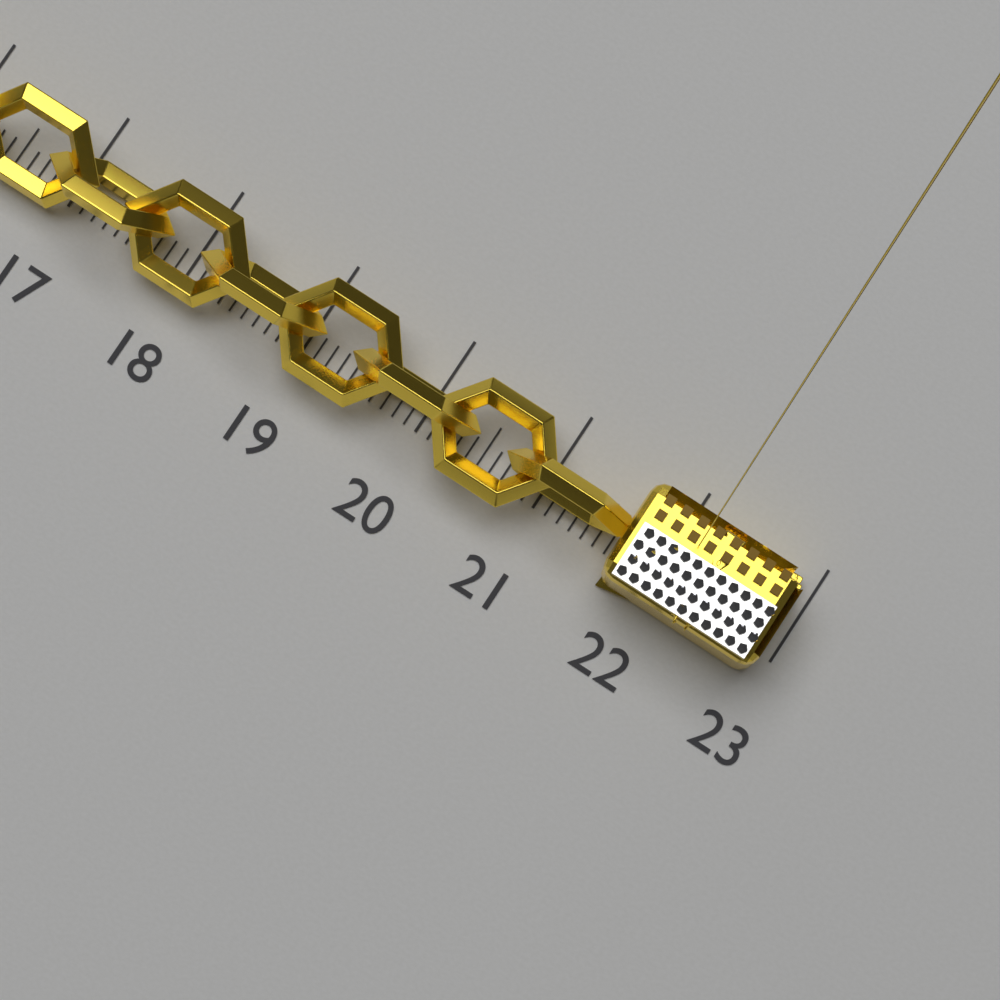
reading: 22.9 (no unit)
